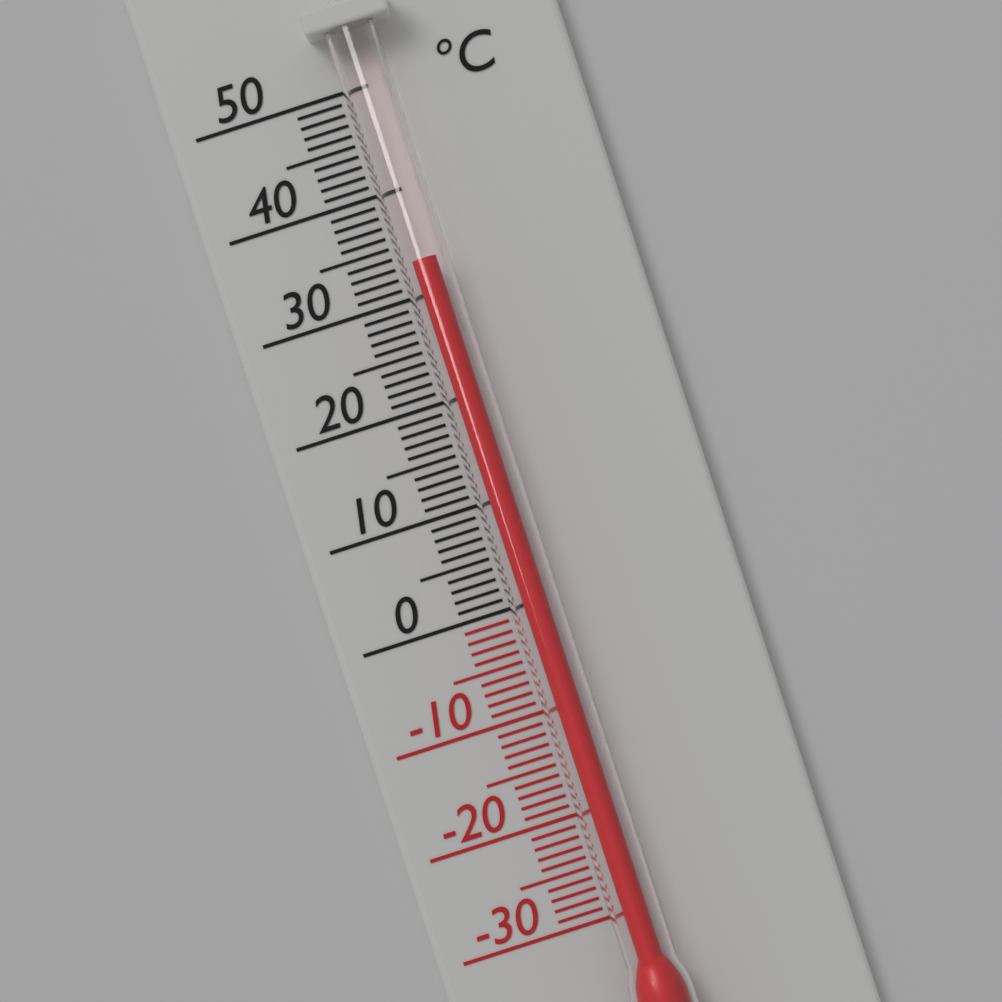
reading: 33 °C
